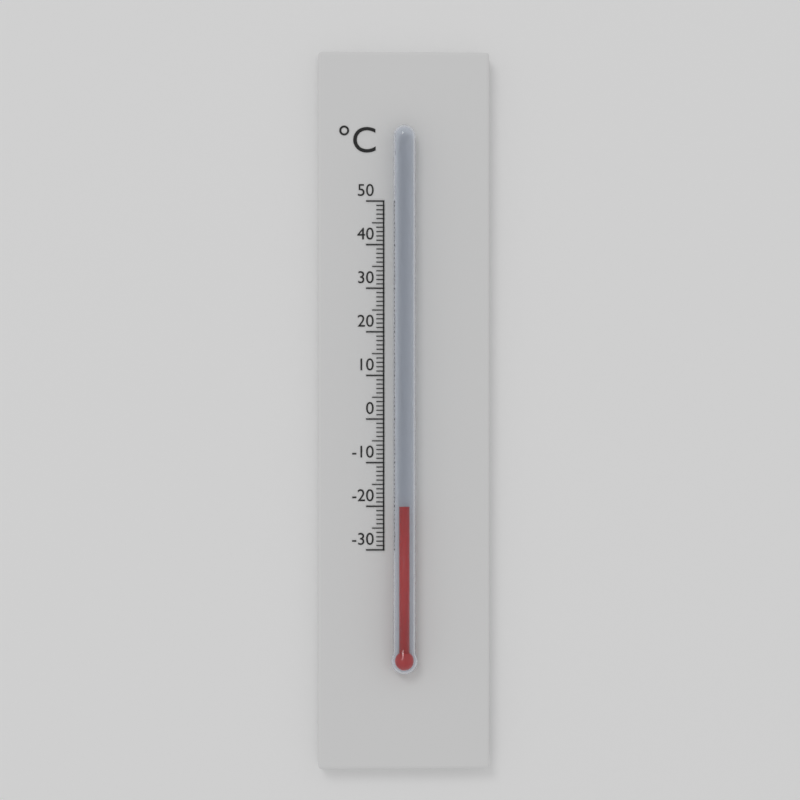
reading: -20 °C
